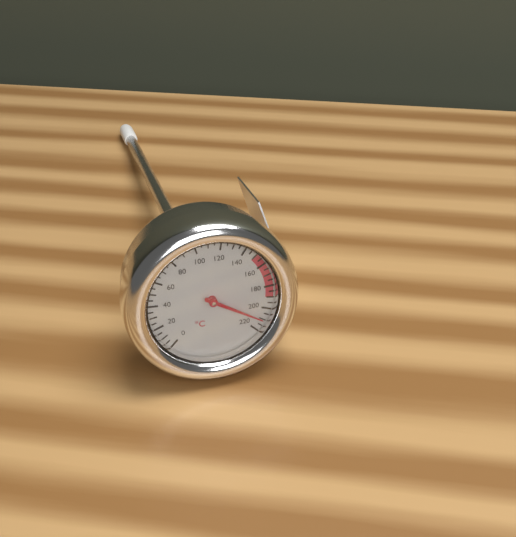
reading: 210 °C
